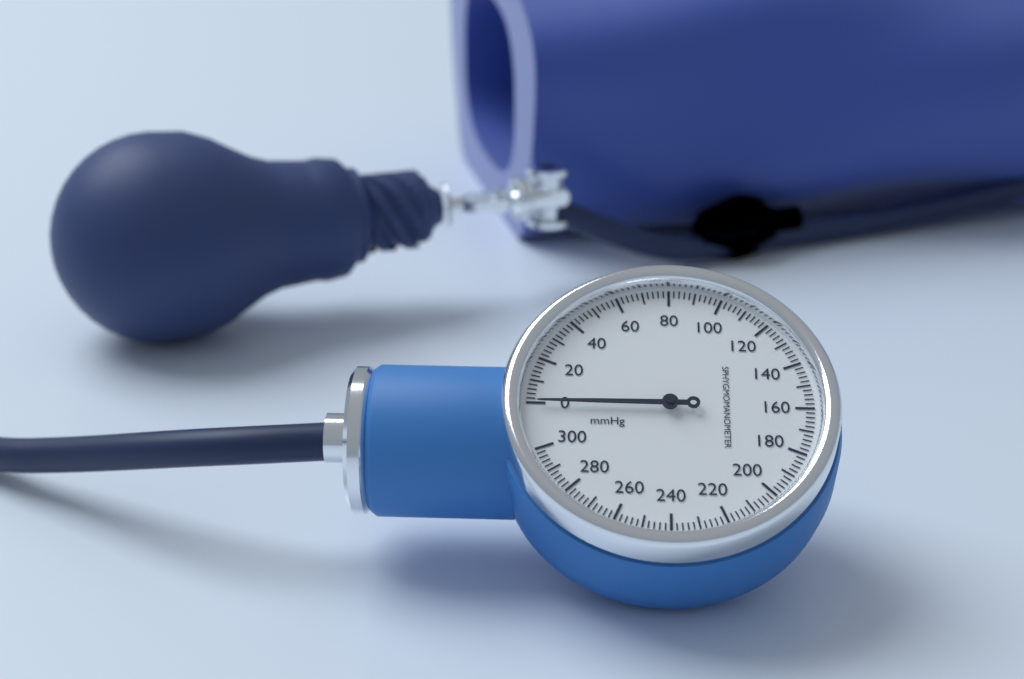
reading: 0 mmHg
